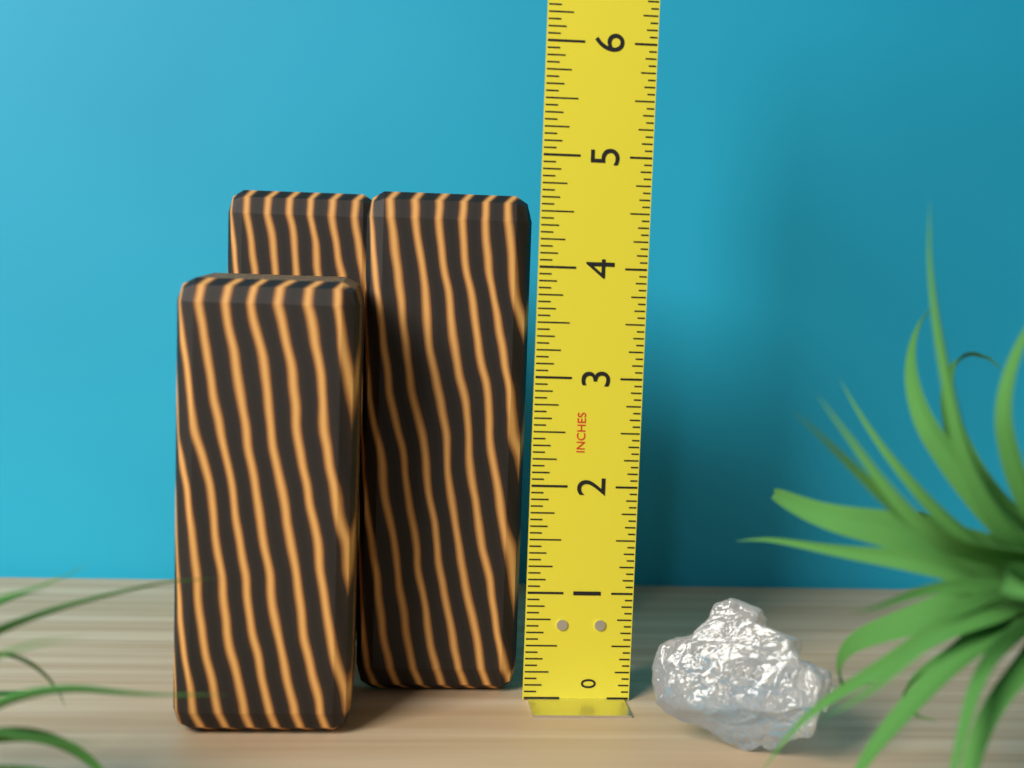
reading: 4.6250 in
